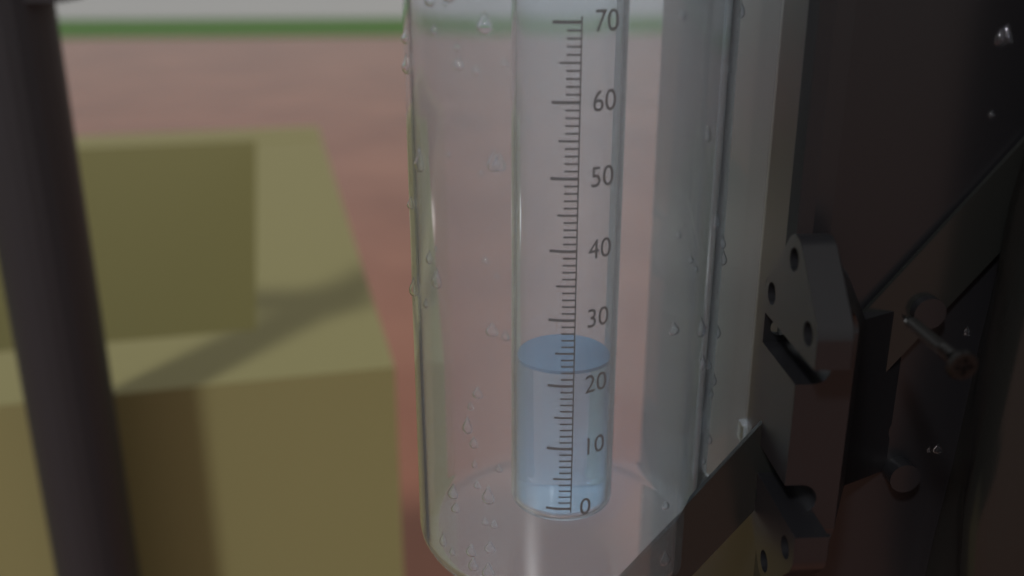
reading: 22 (no unit)
